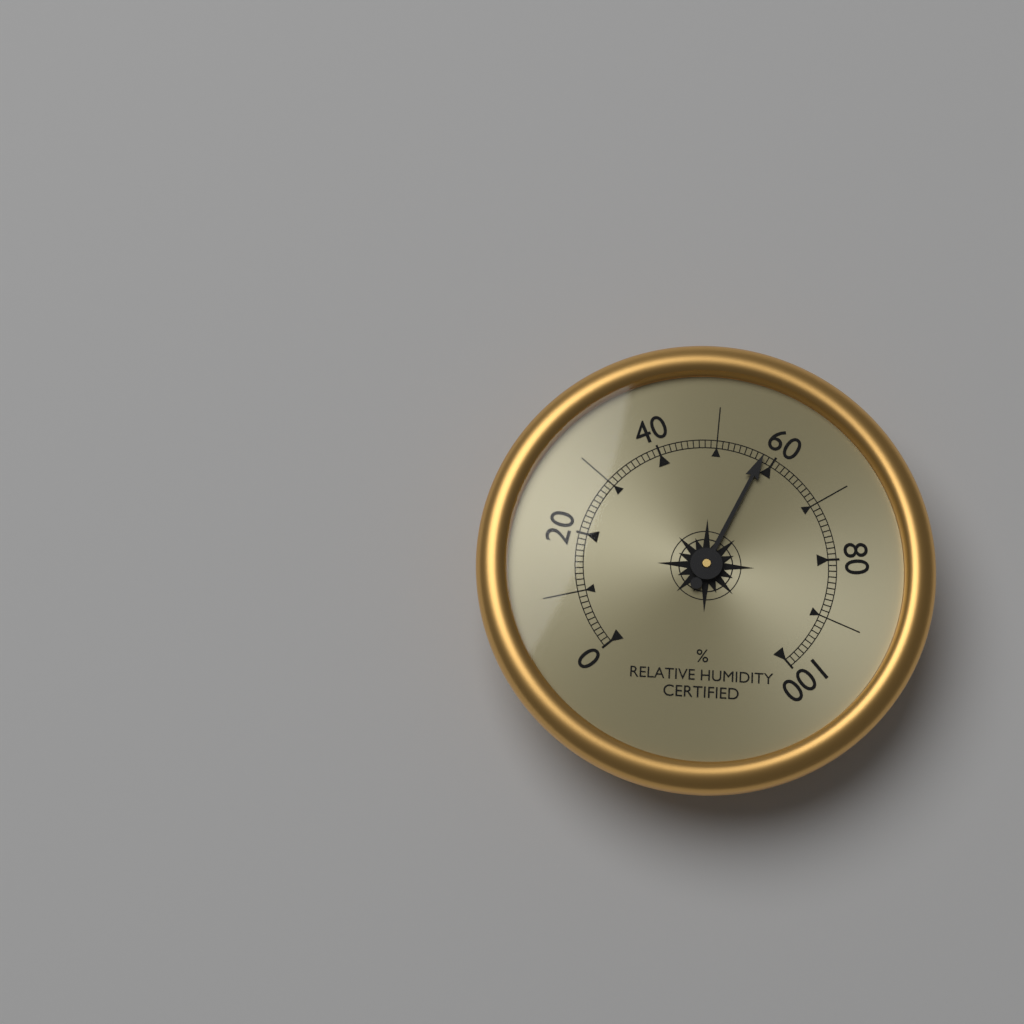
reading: 58 %
